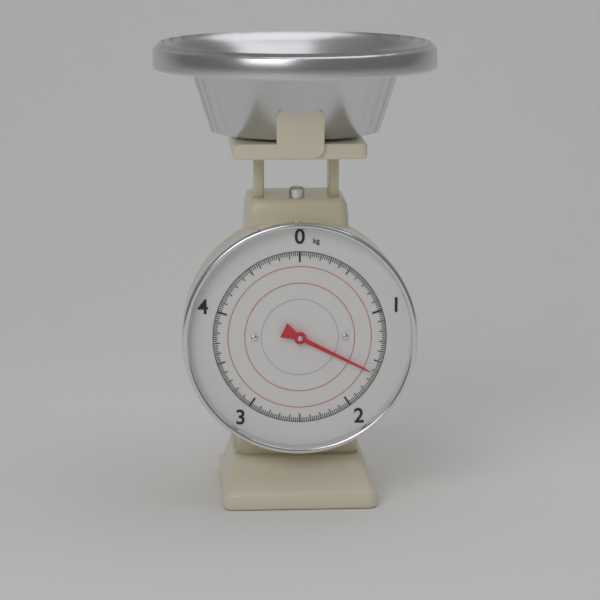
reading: 1.62 kg
